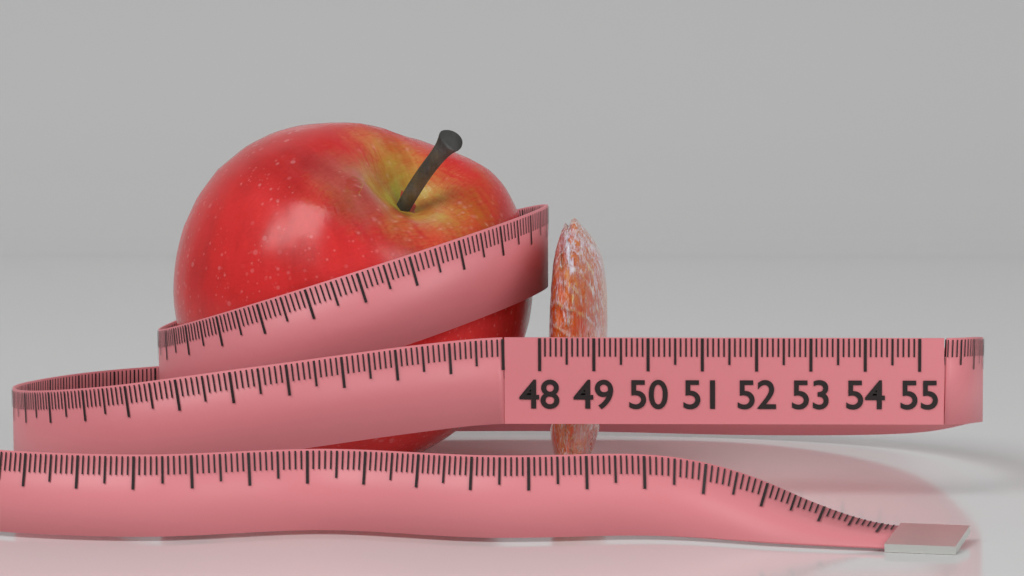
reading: 49.1 (no unit)
